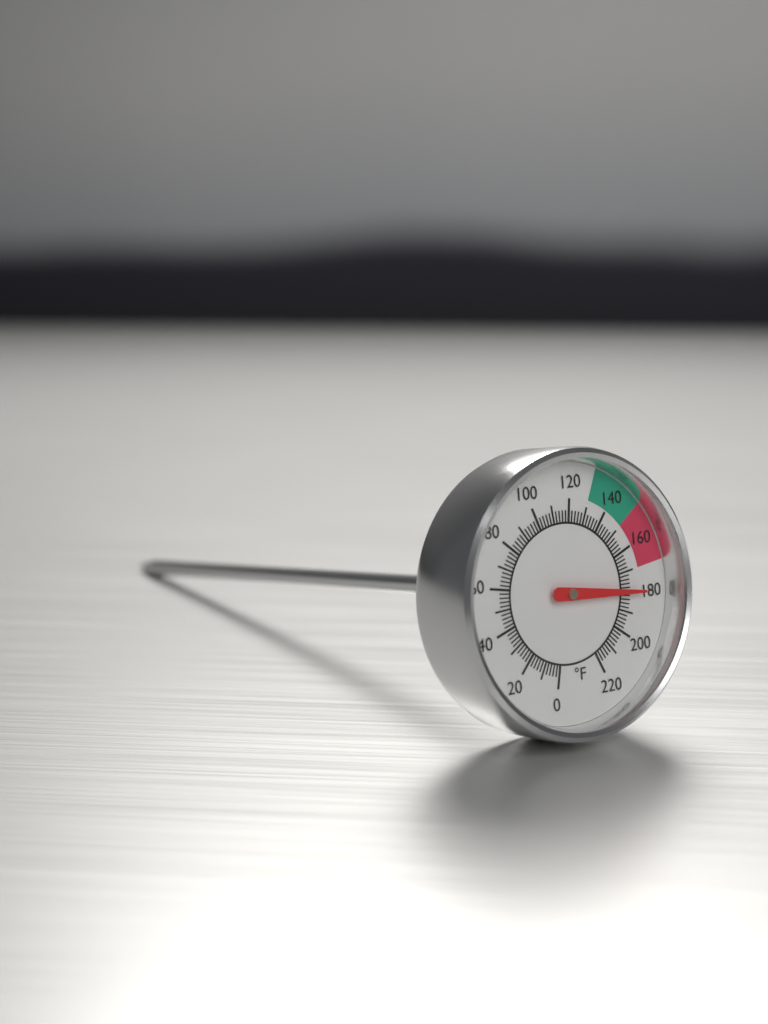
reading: 180 °F
